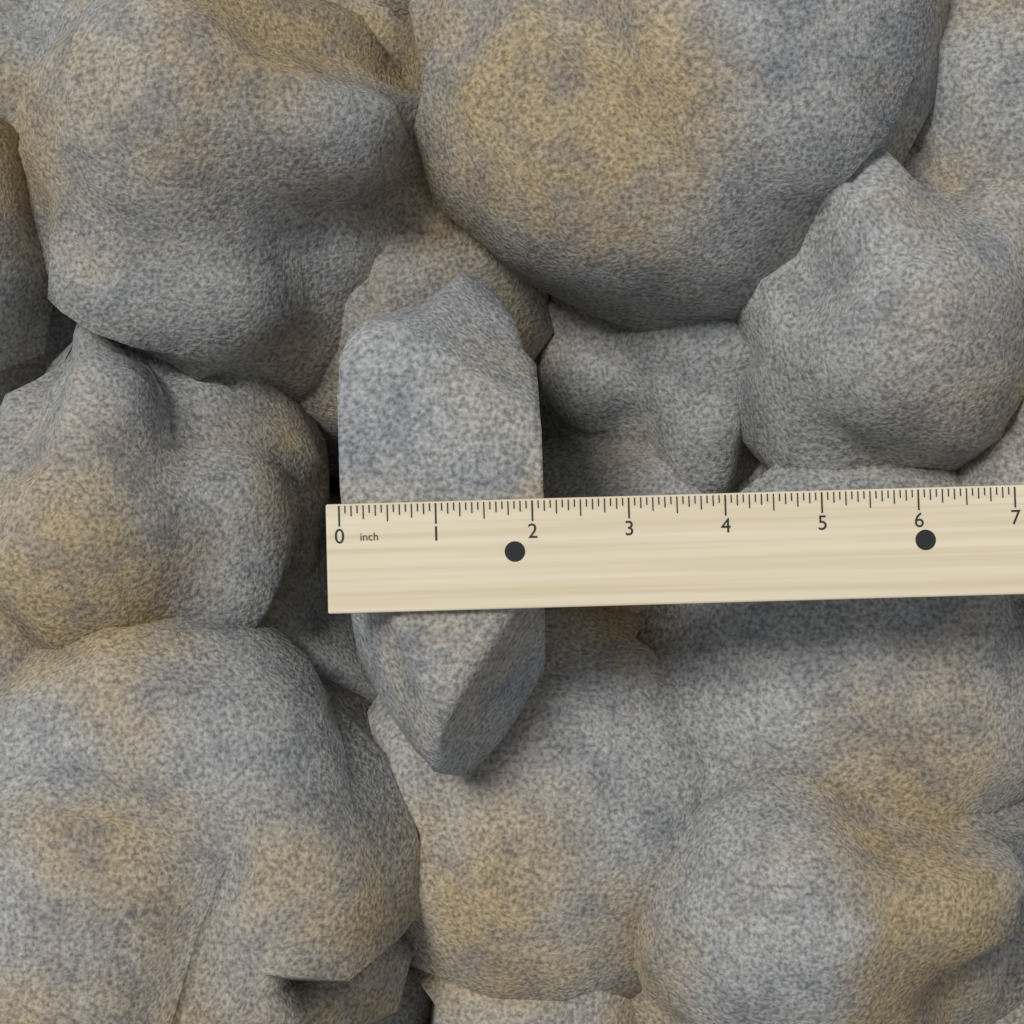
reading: 2.1250 inch
